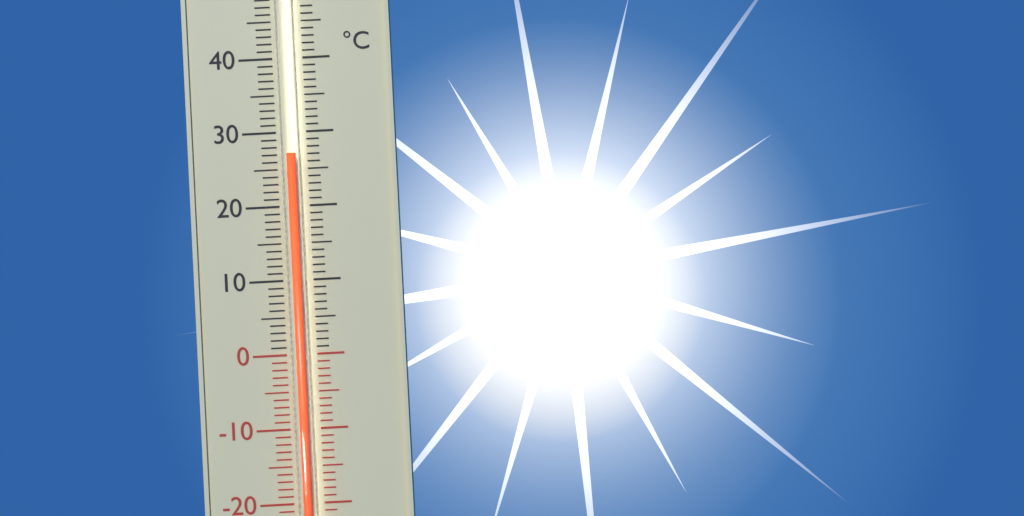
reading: 27 °C
